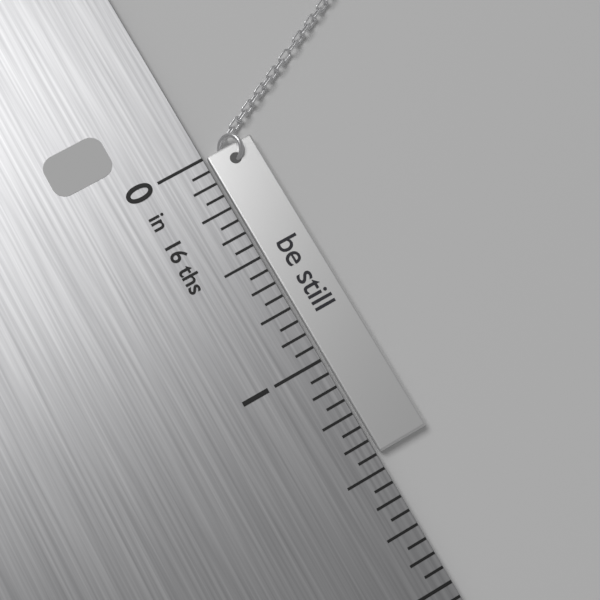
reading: 1.4375 in
